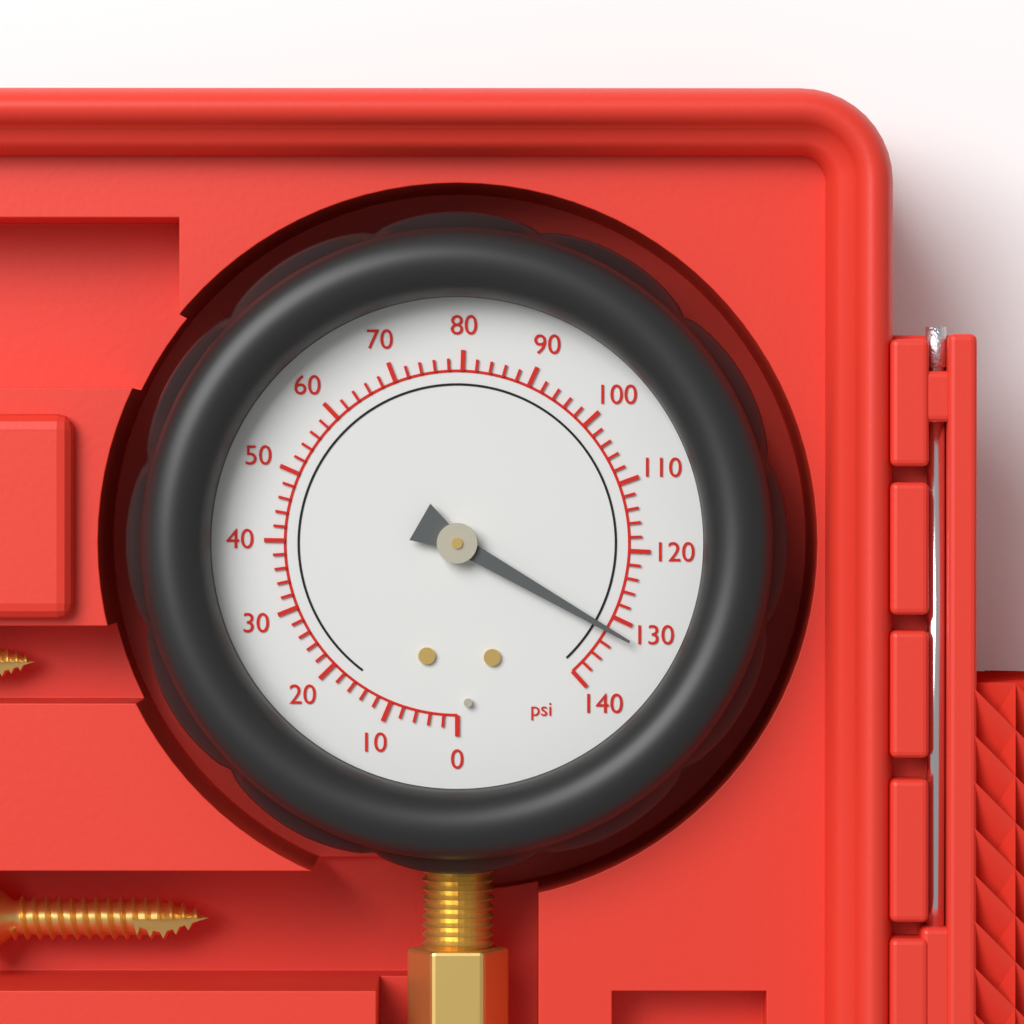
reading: 132 psi
